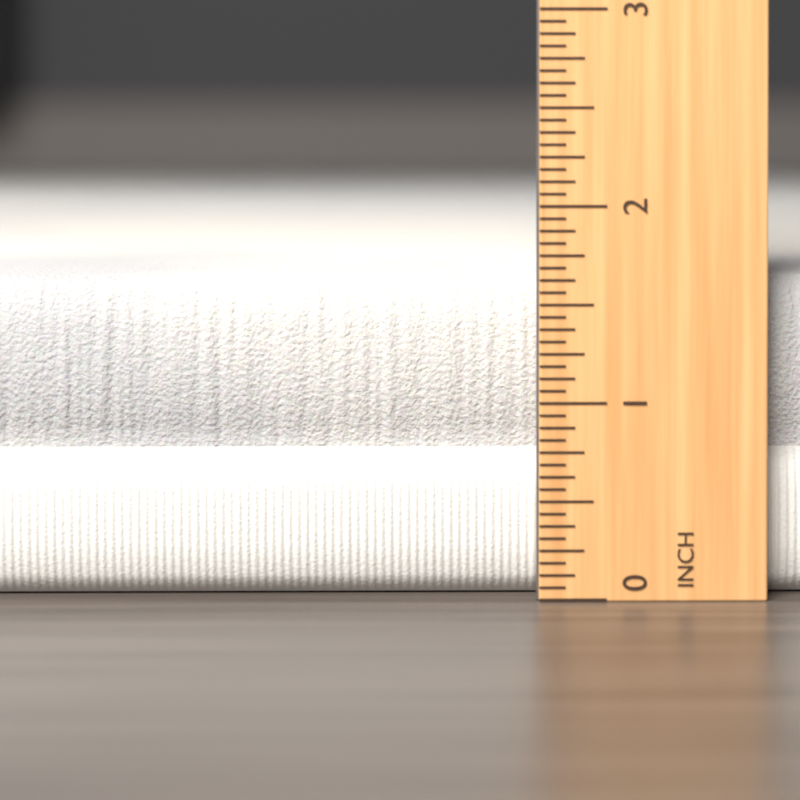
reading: 1.6250 inch
